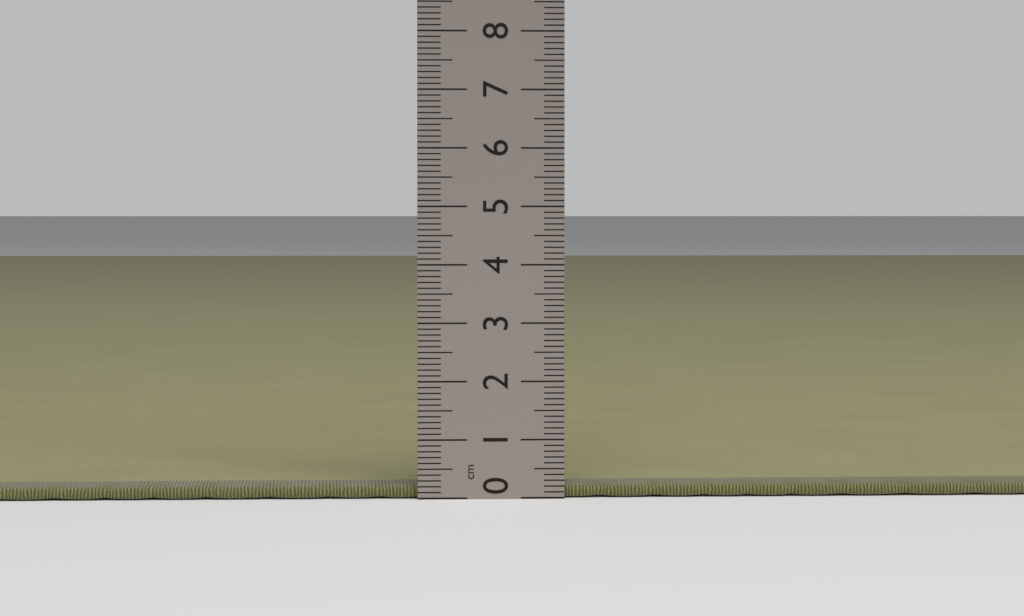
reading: 0.2 cm
